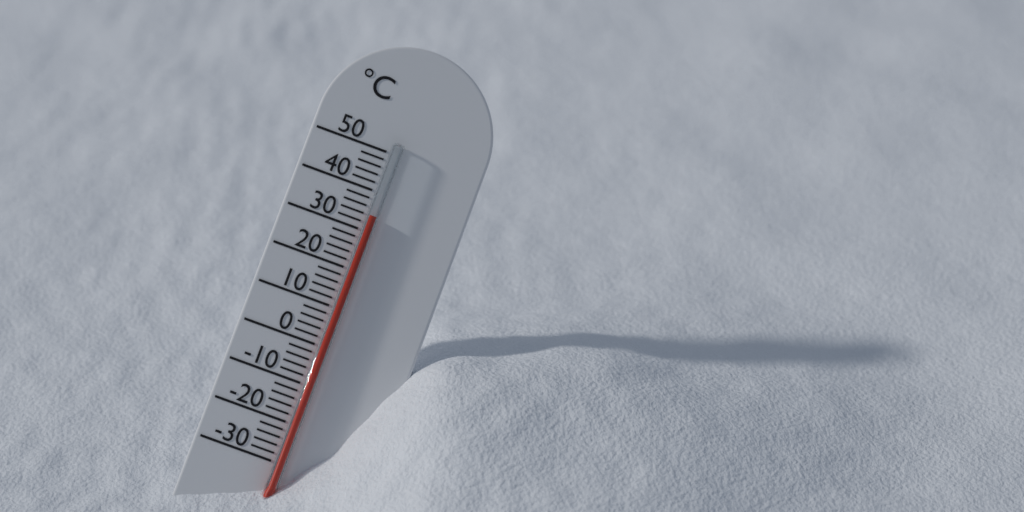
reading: 34 °C
